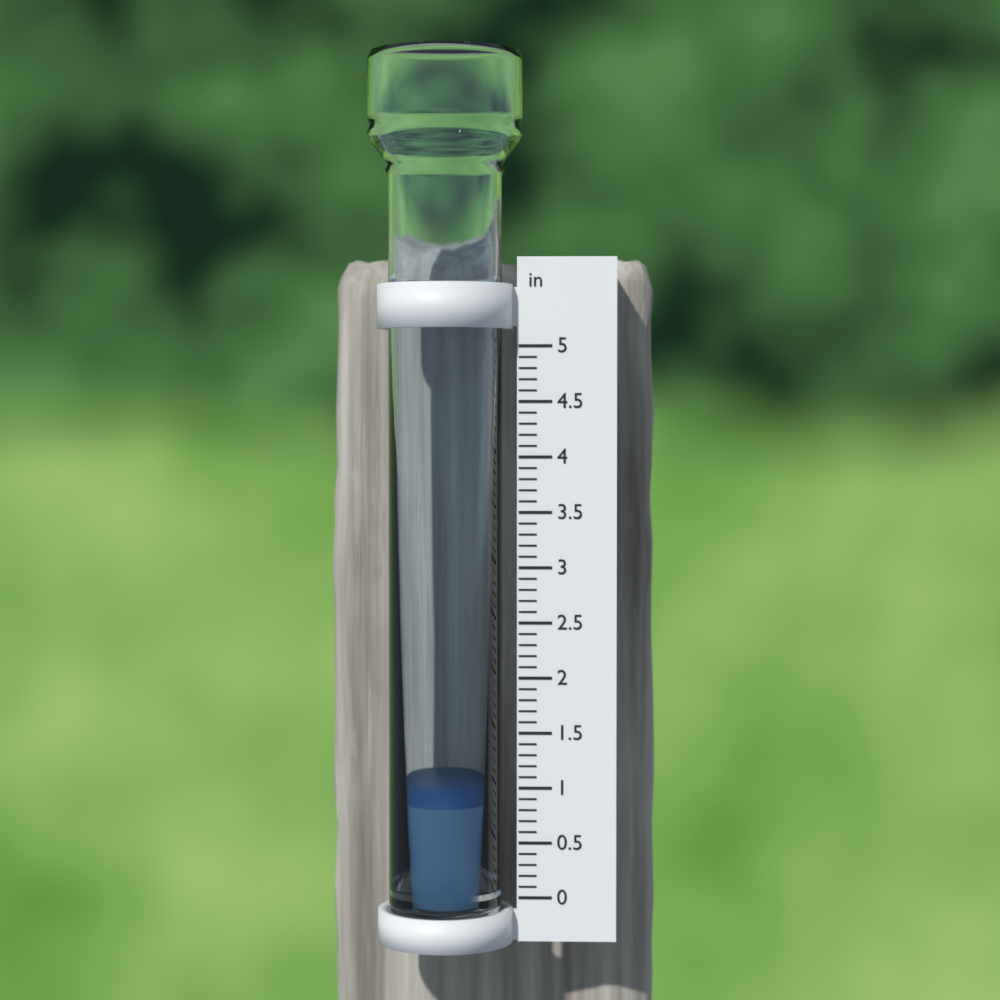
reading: 0.9 in
